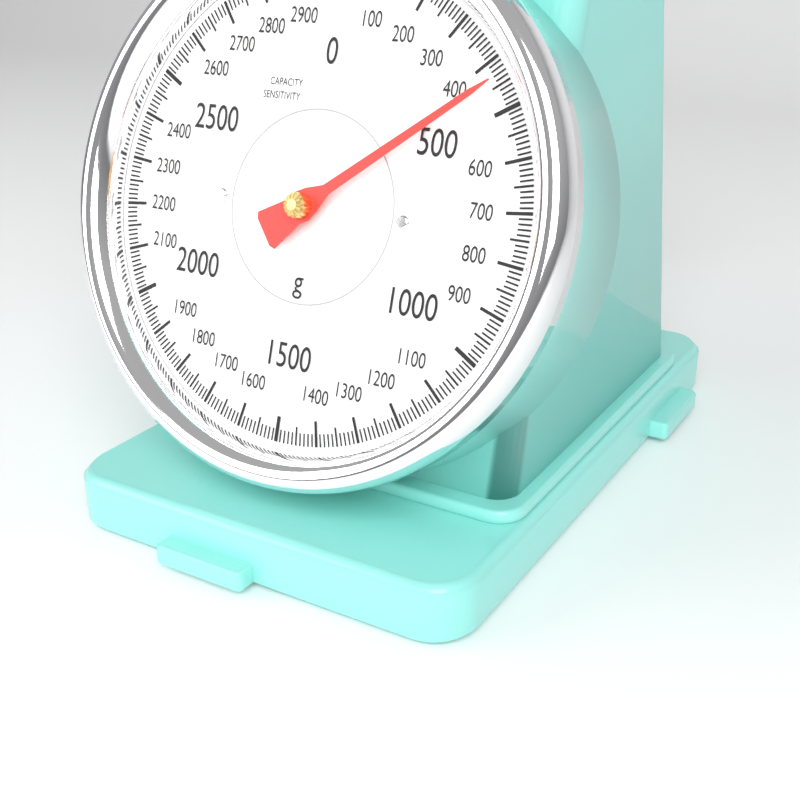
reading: 440 g
